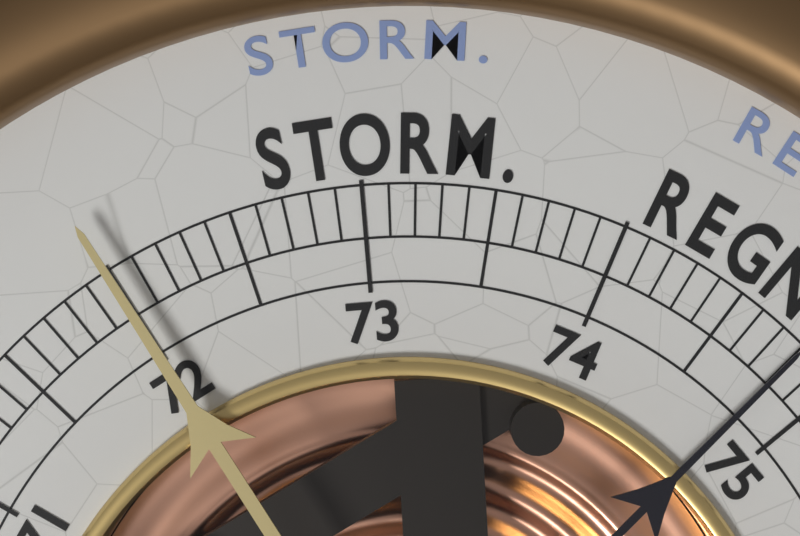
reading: 72.0 (no unit)
